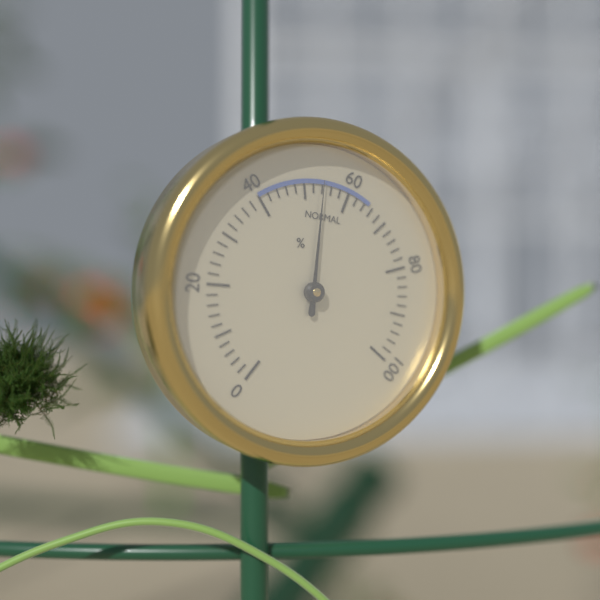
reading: 54 %
